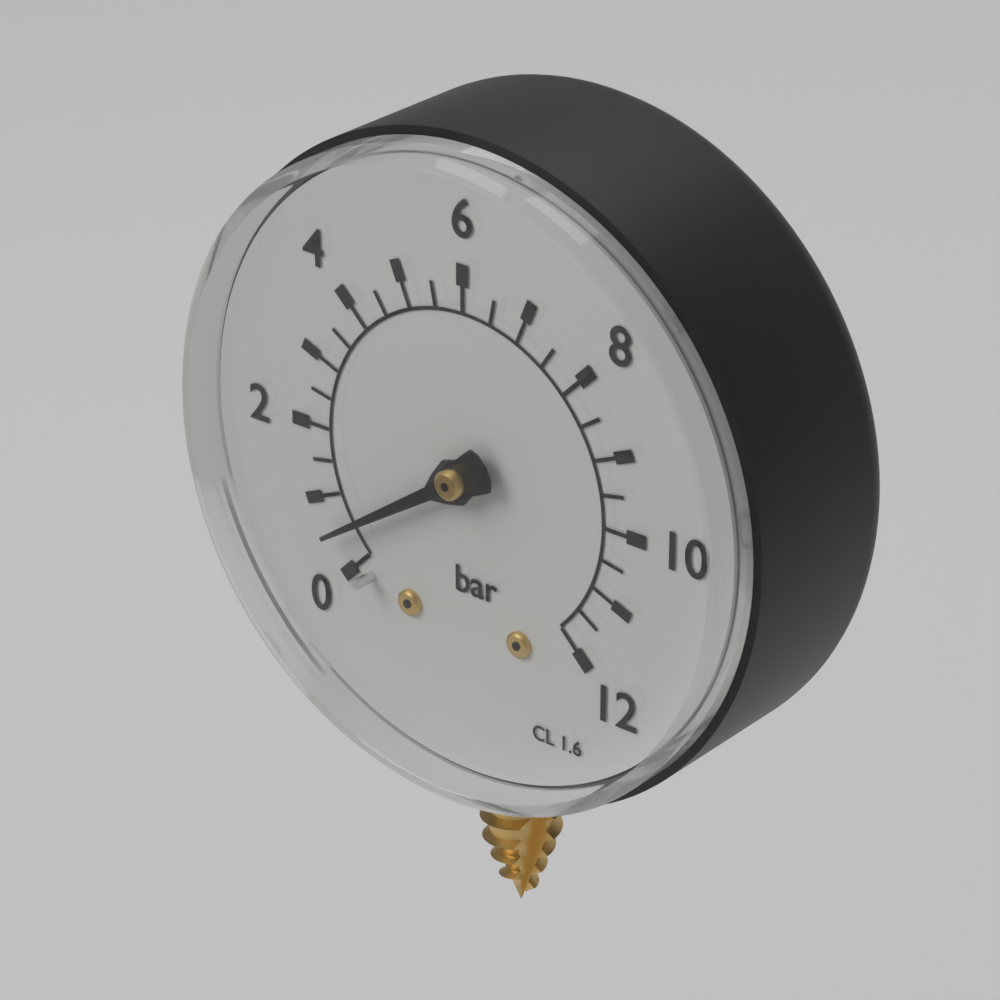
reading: 0.5 bar
